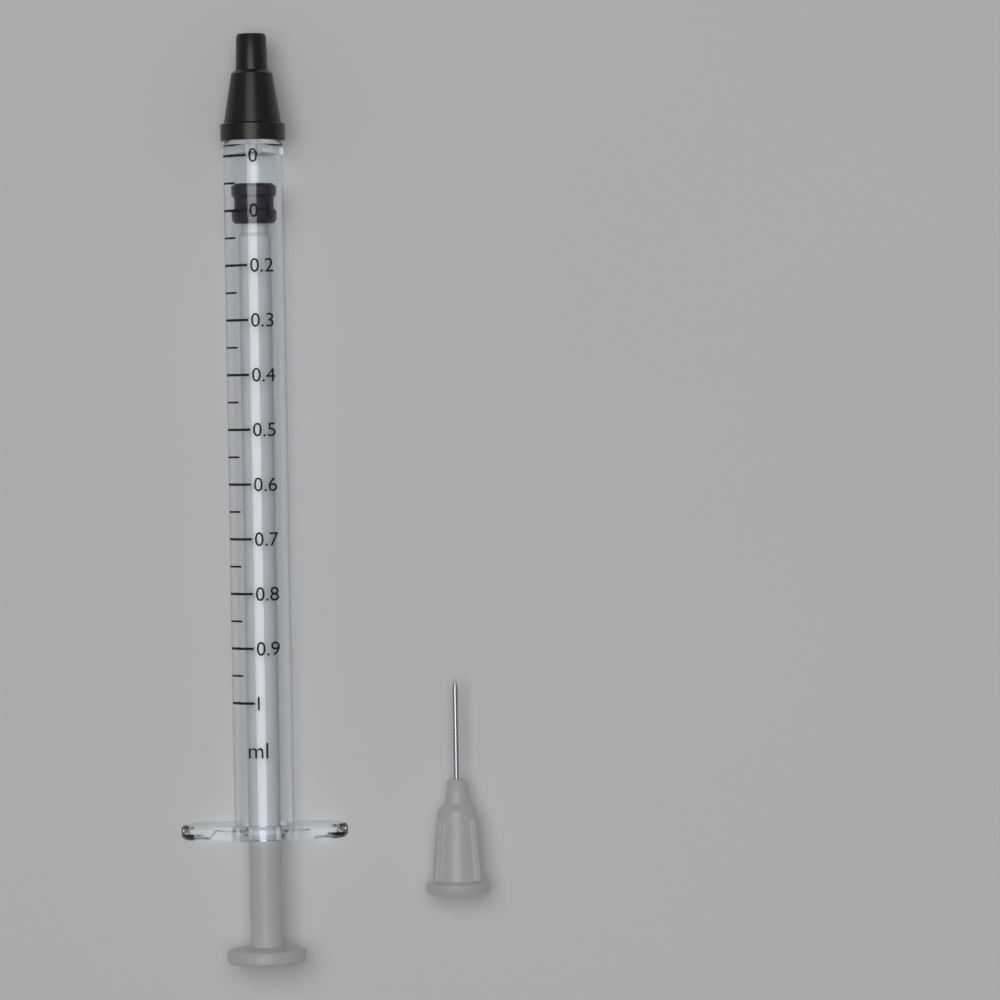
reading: 0.05 ml
